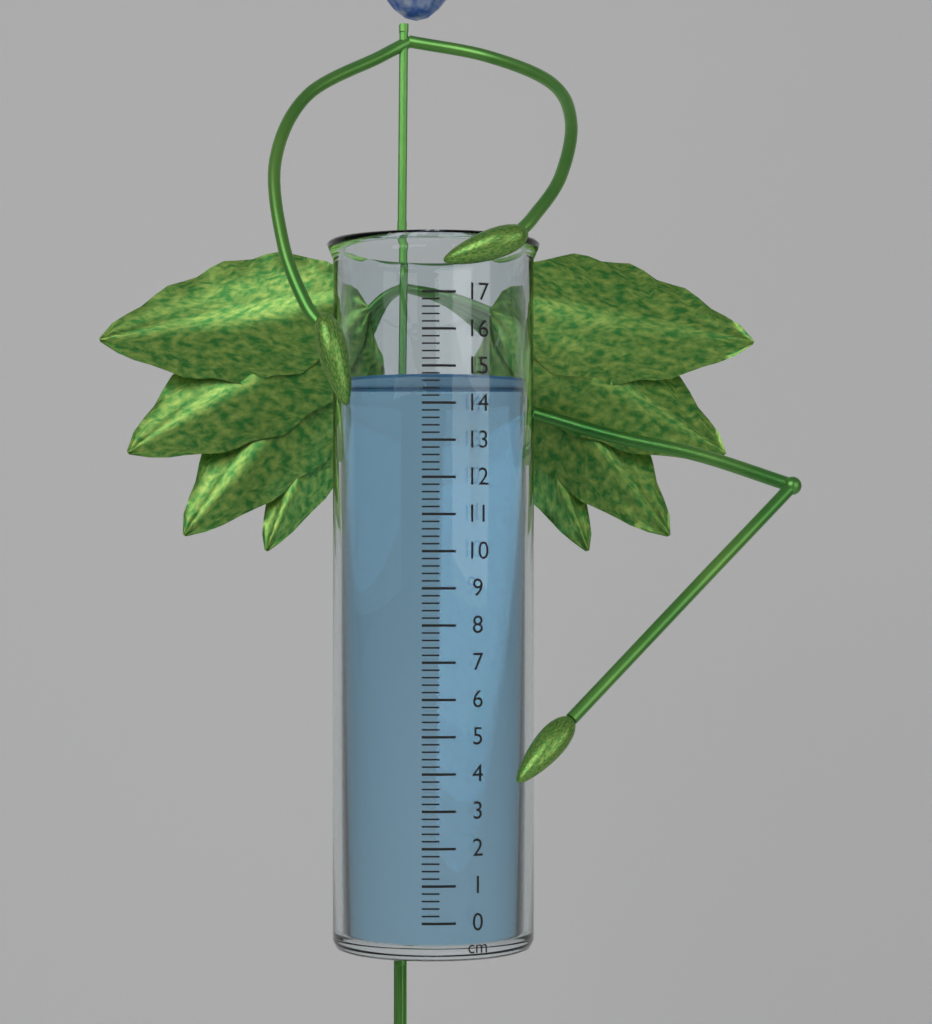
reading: 14.8 cm
